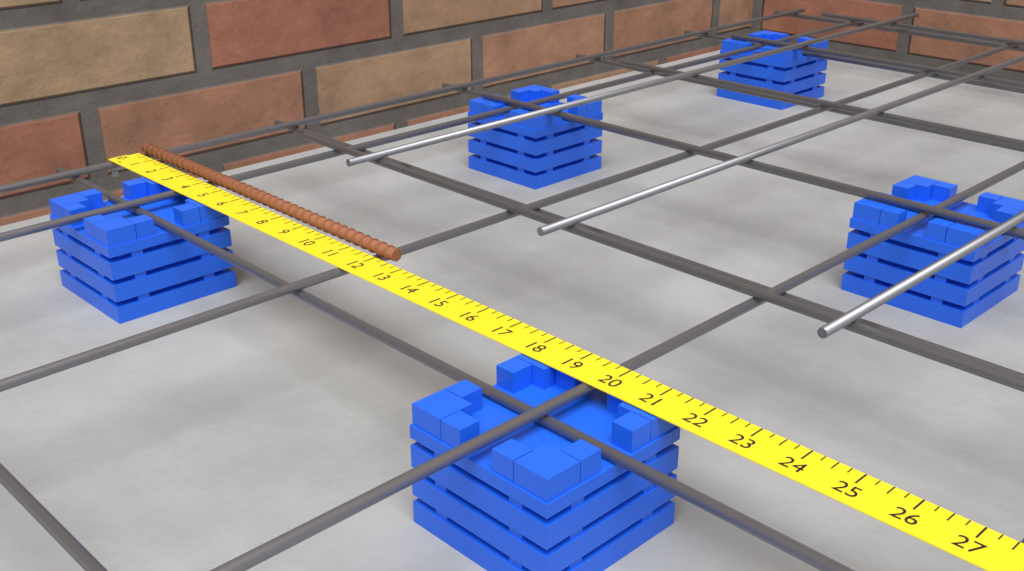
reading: 12.50 in
